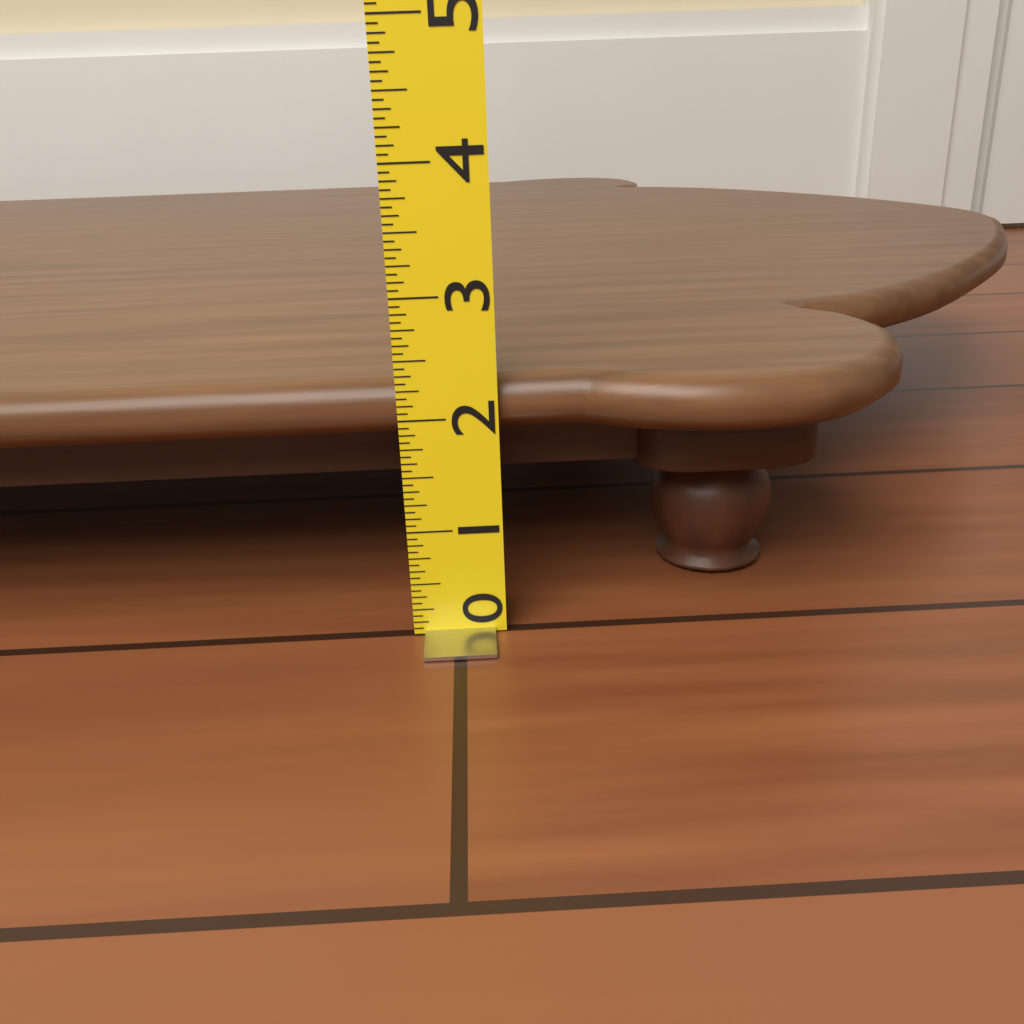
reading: 2.3125 (no unit)
